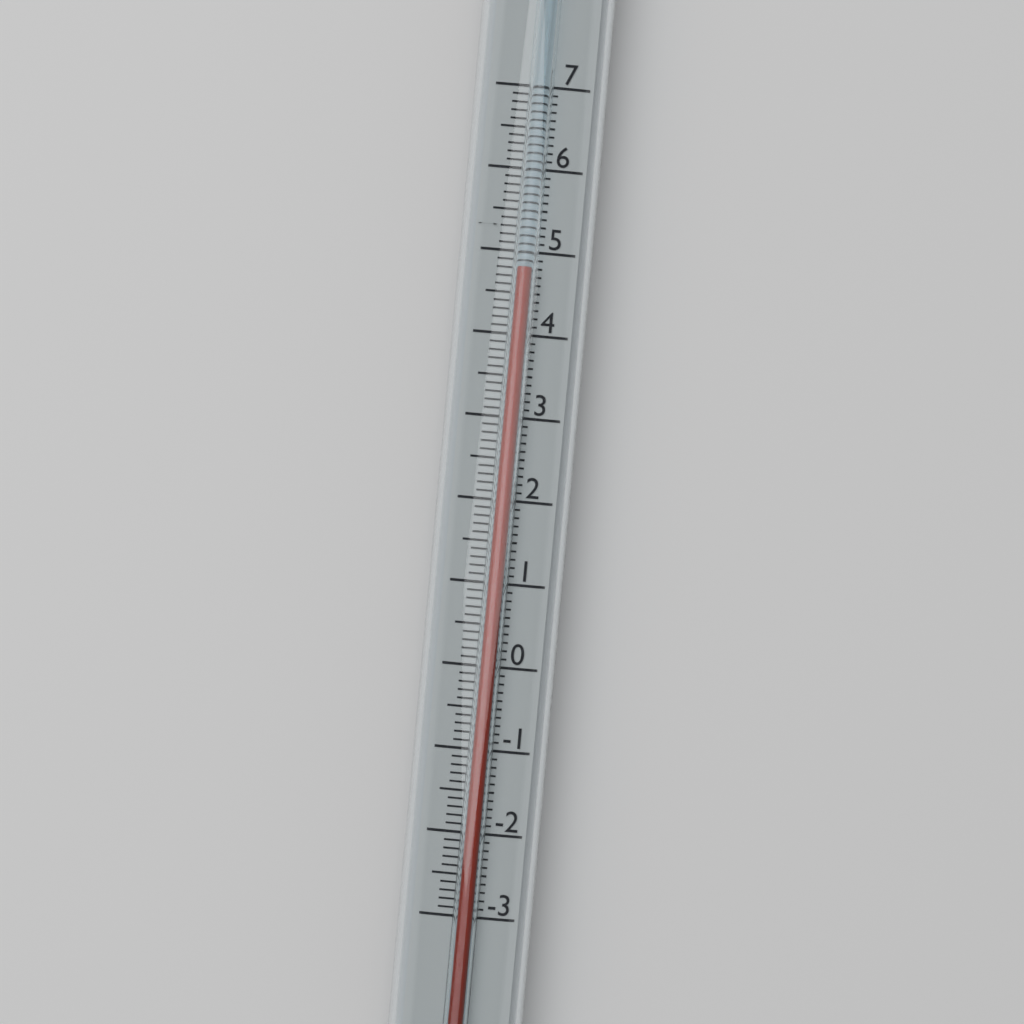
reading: 4.8 (no unit)
